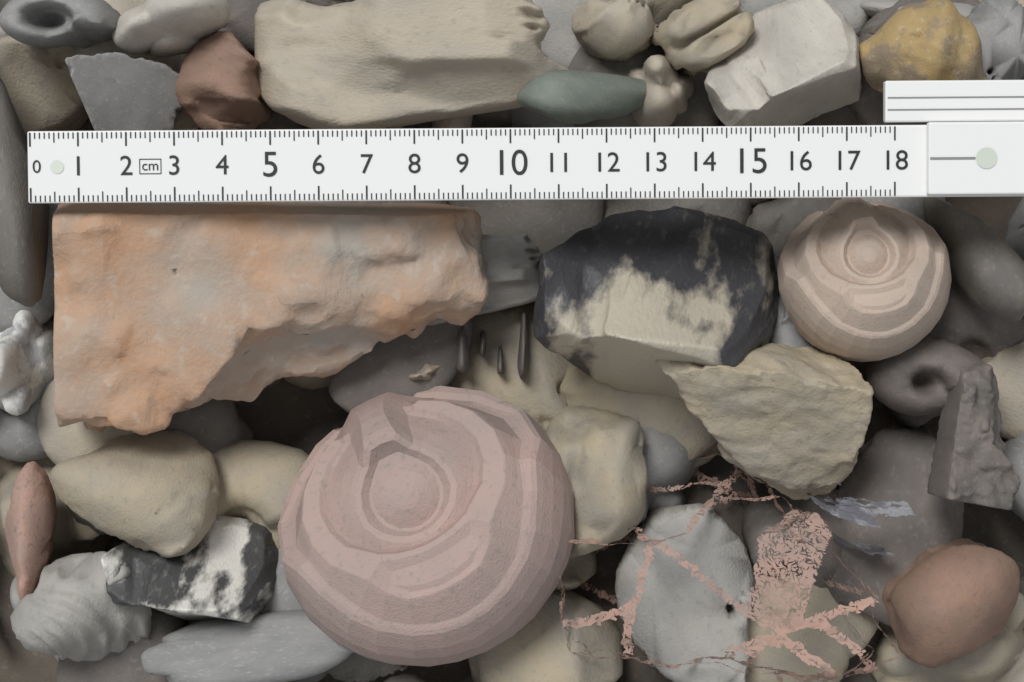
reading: 9.5 cm
